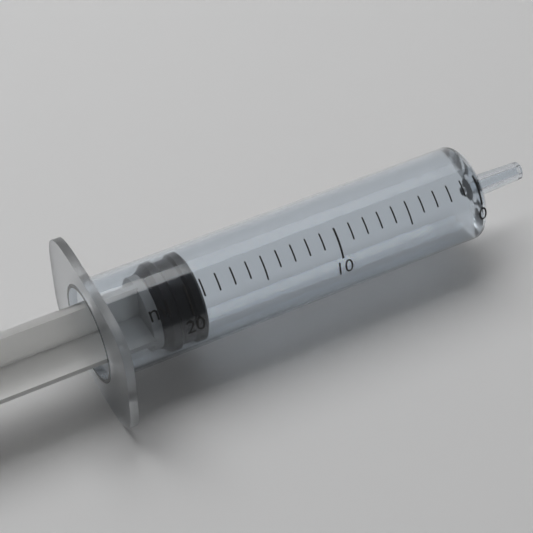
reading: 19 ml
